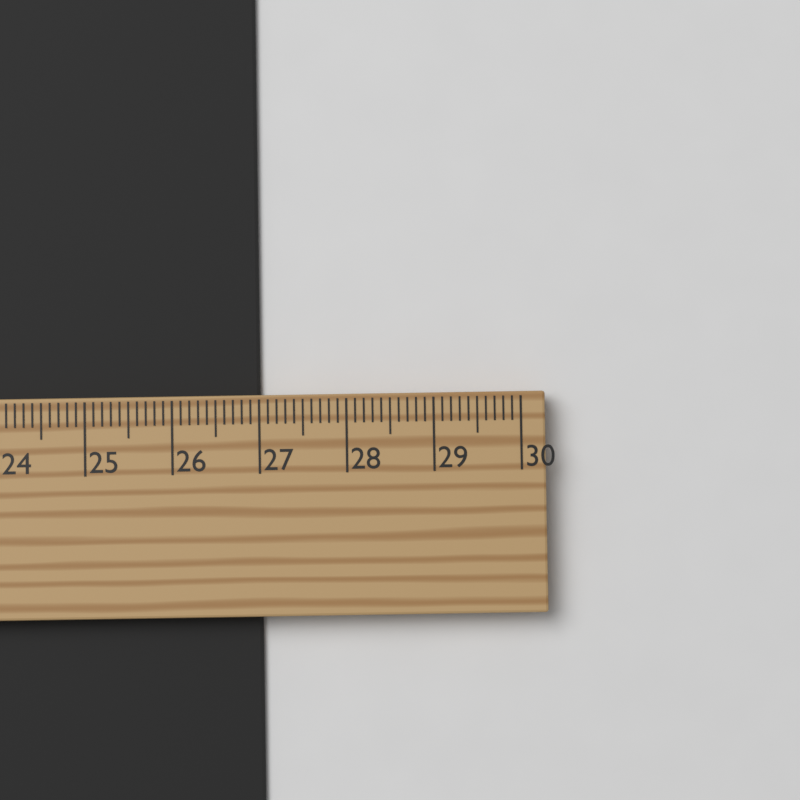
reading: 27.0 cm
